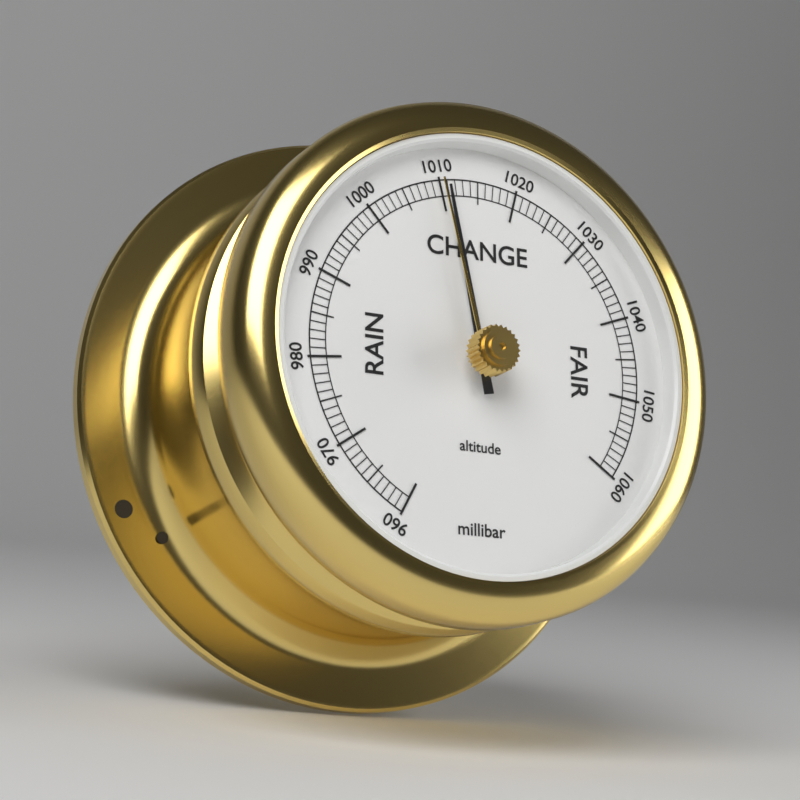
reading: 1011 millibar
